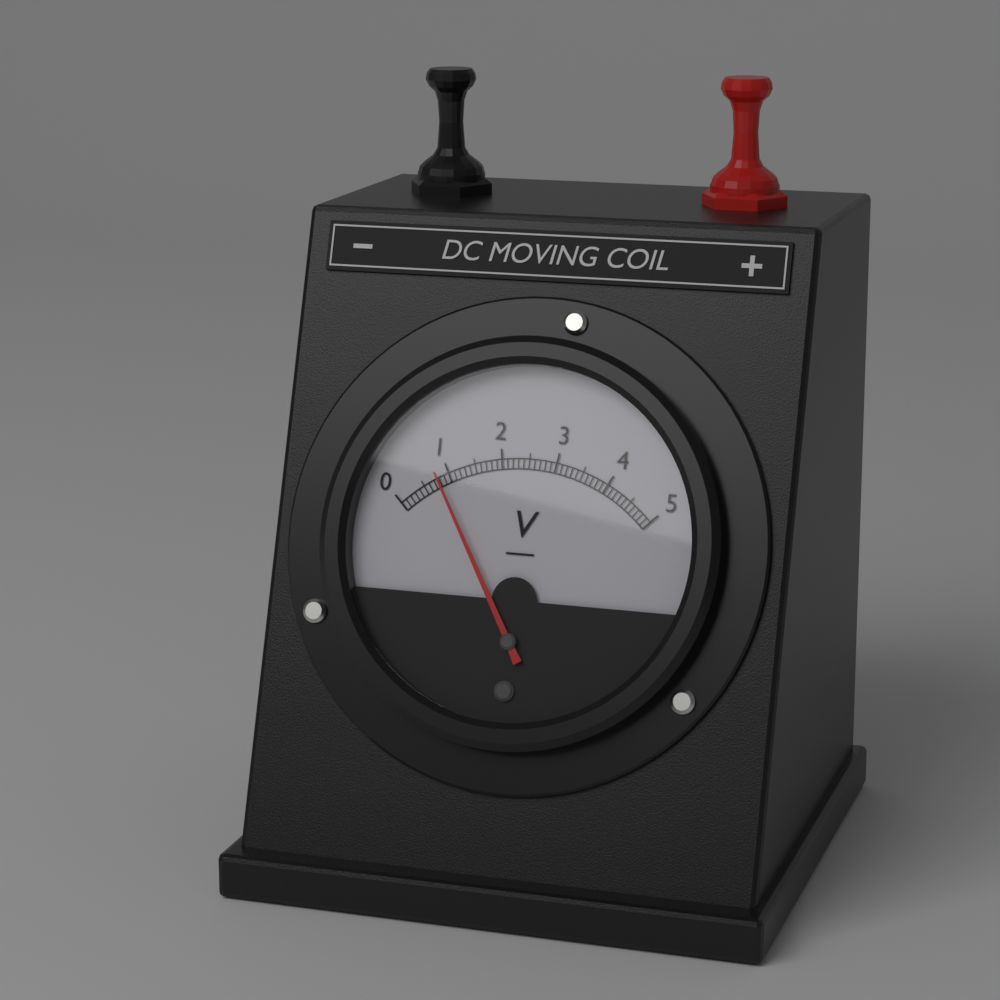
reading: 0.8 V
